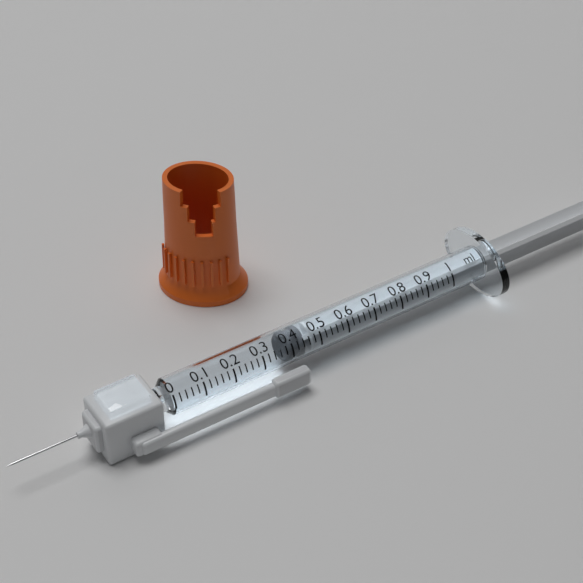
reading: 0.38 ml
